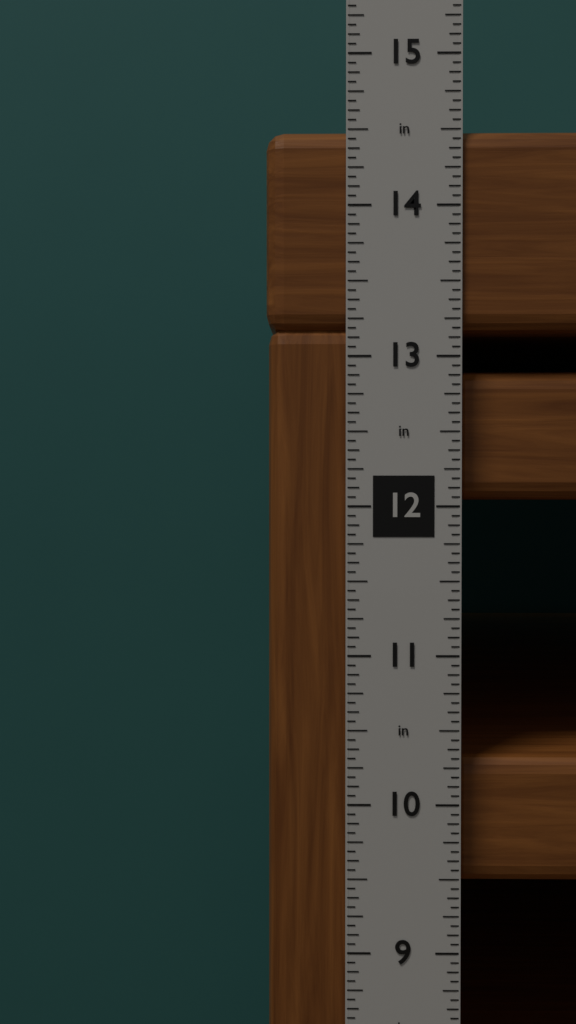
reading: 14.5000 in
